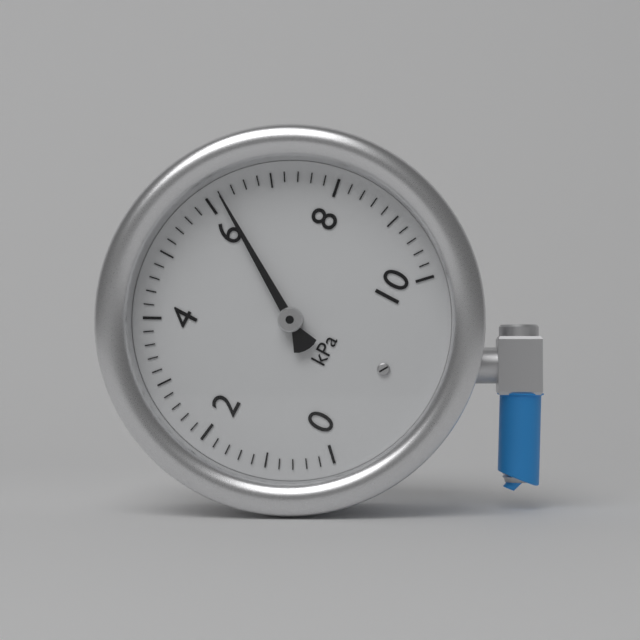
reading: 6.2 kPa
